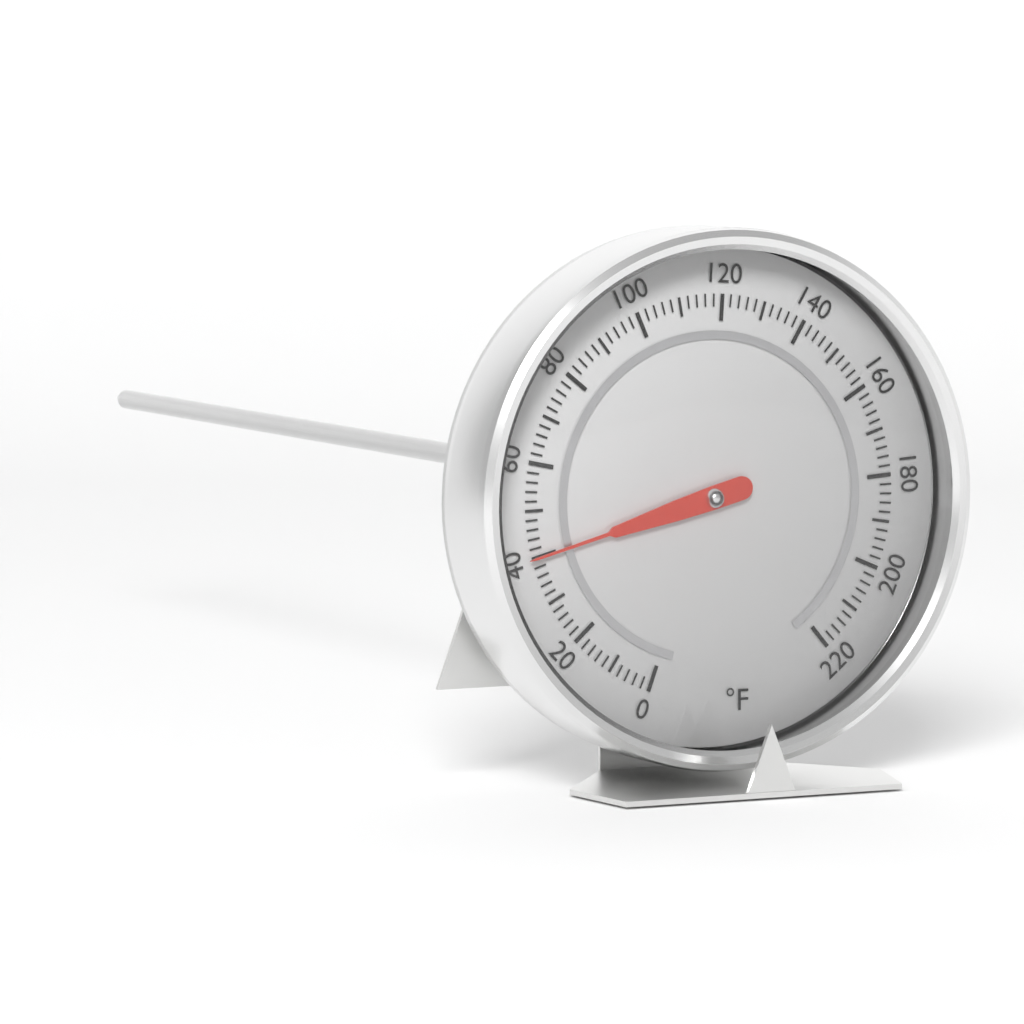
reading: 40 °F
